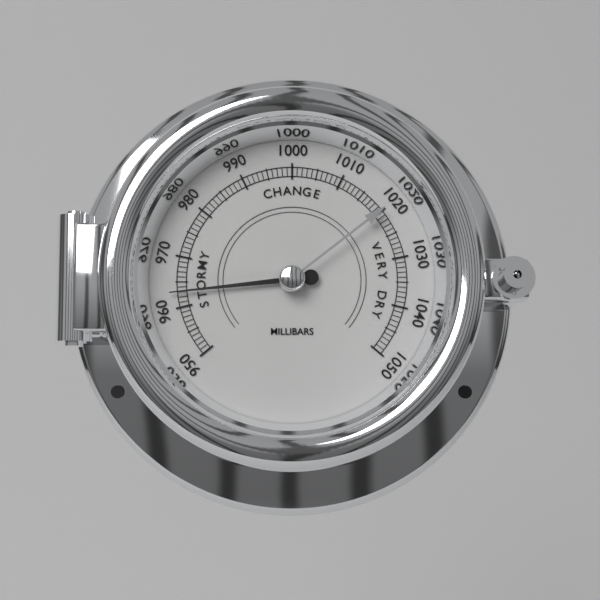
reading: 963 mbar
